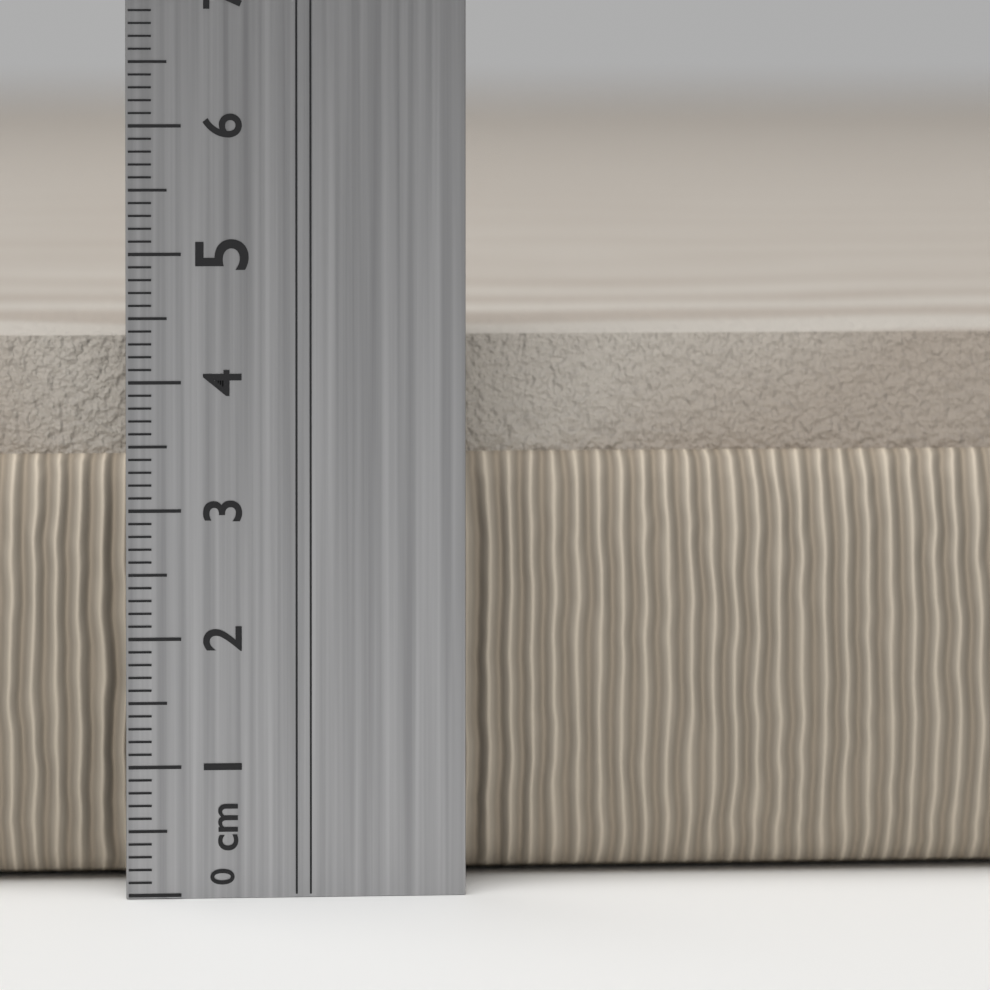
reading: 4.3 cm
